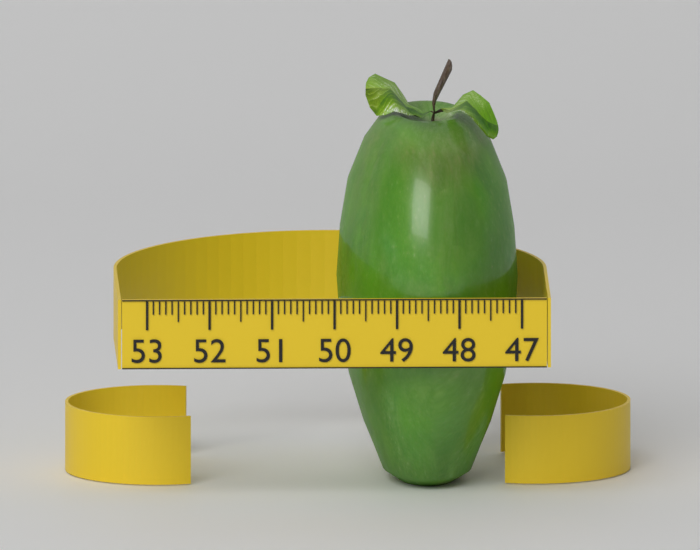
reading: 49.9 (no unit)
